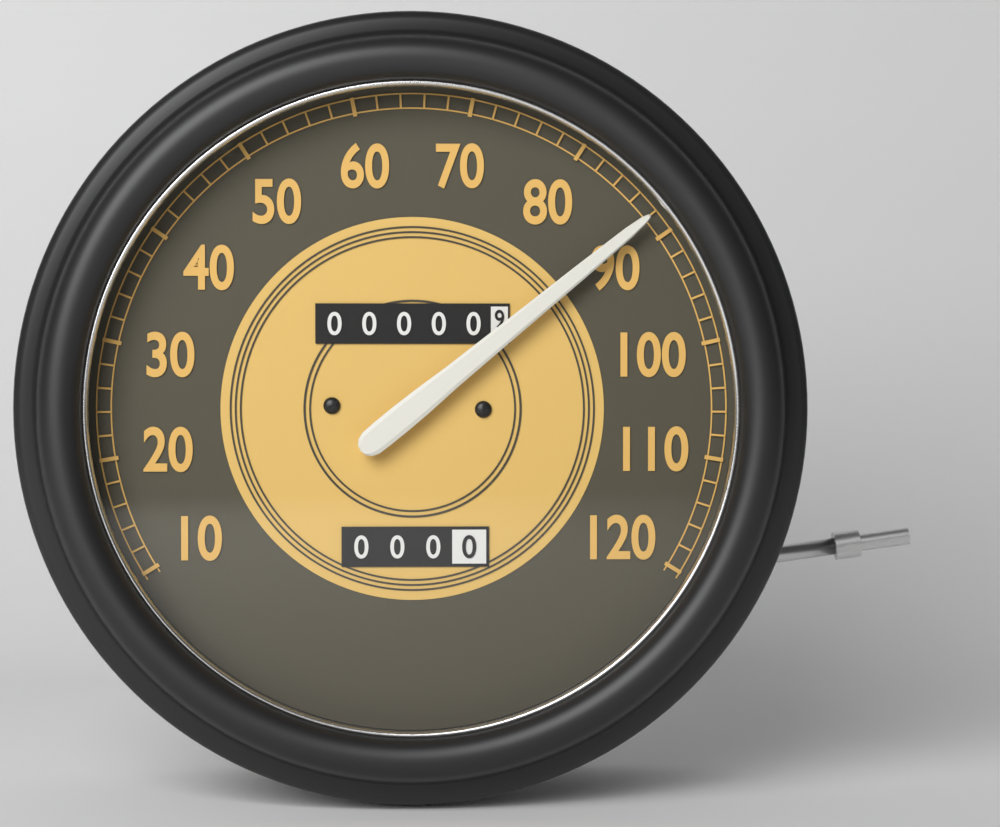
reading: 88 (no unit)
